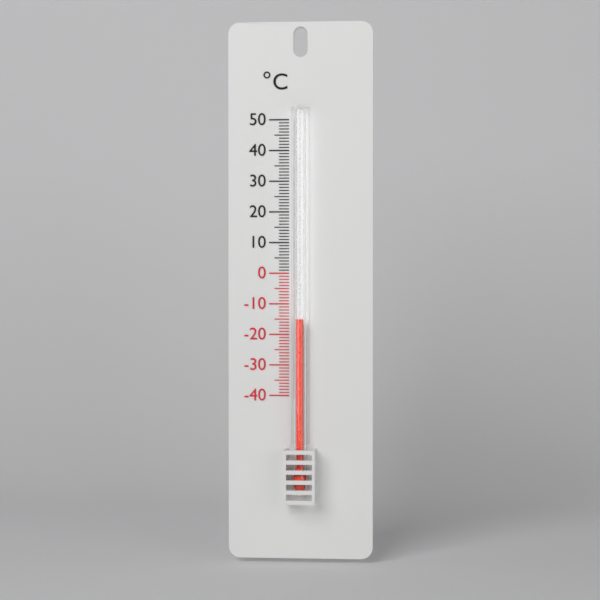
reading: -15 °C
